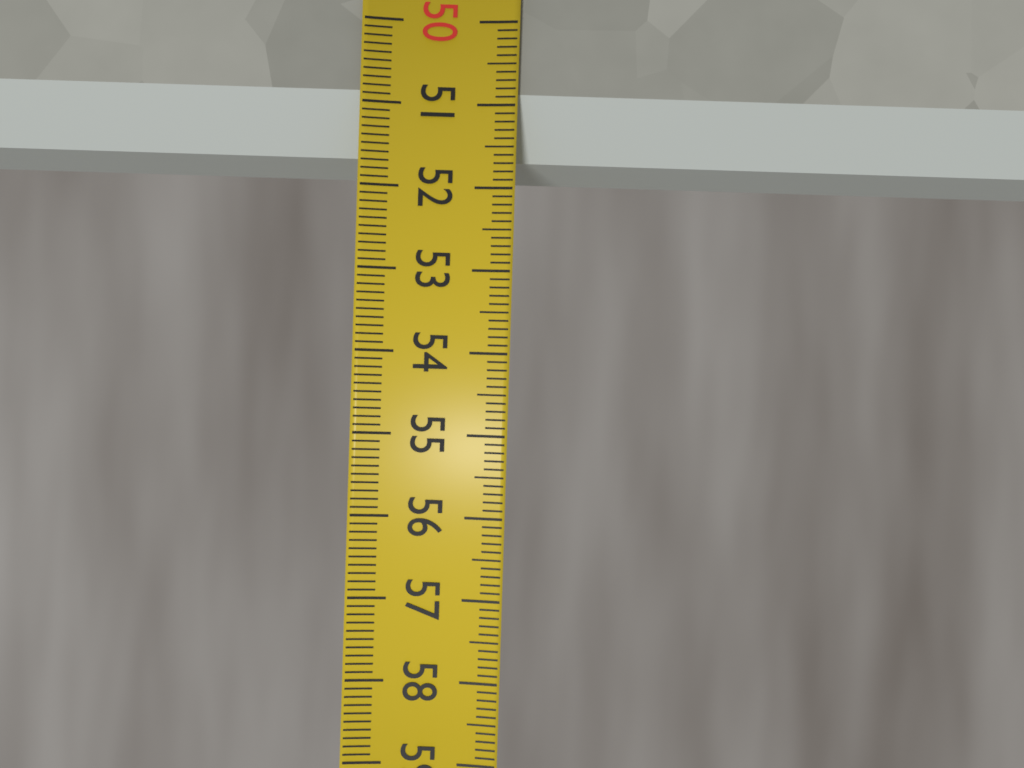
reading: 51.6 (no unit)
